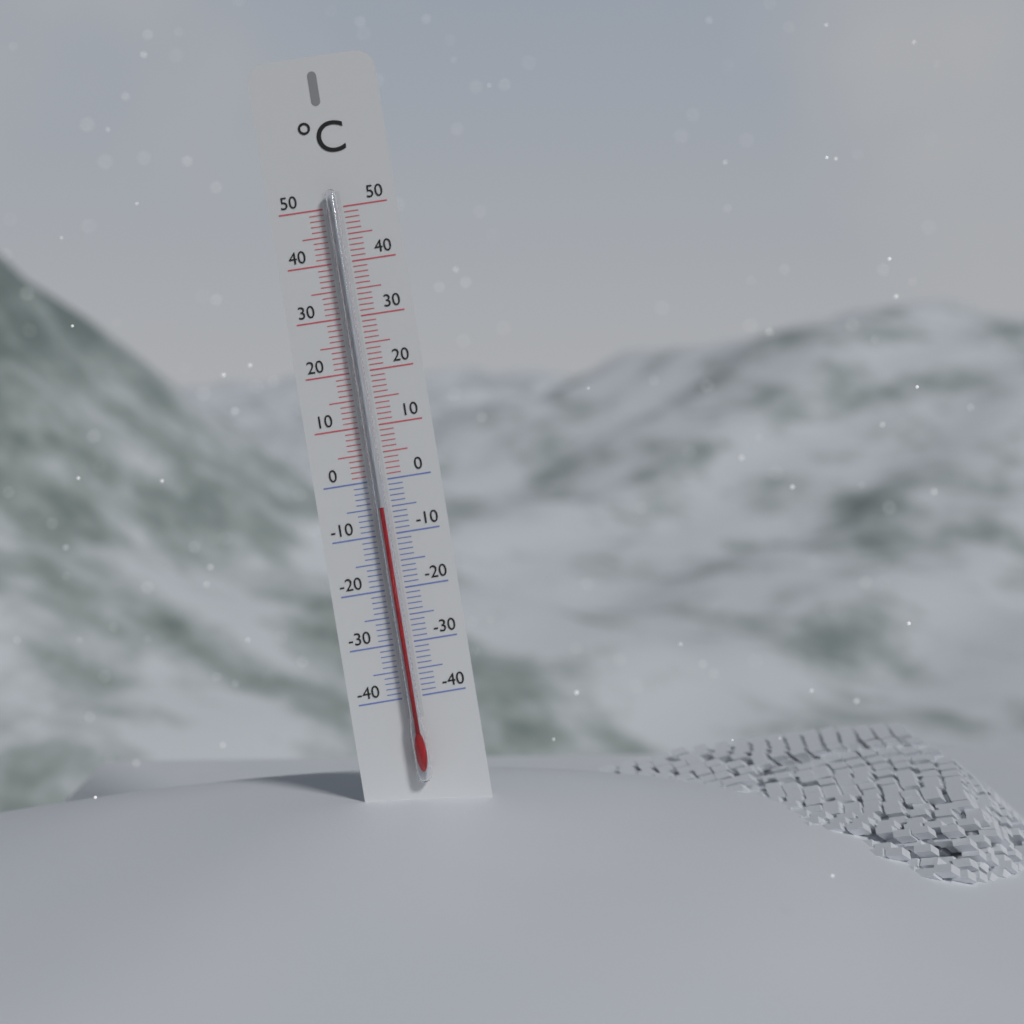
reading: -5 °C
